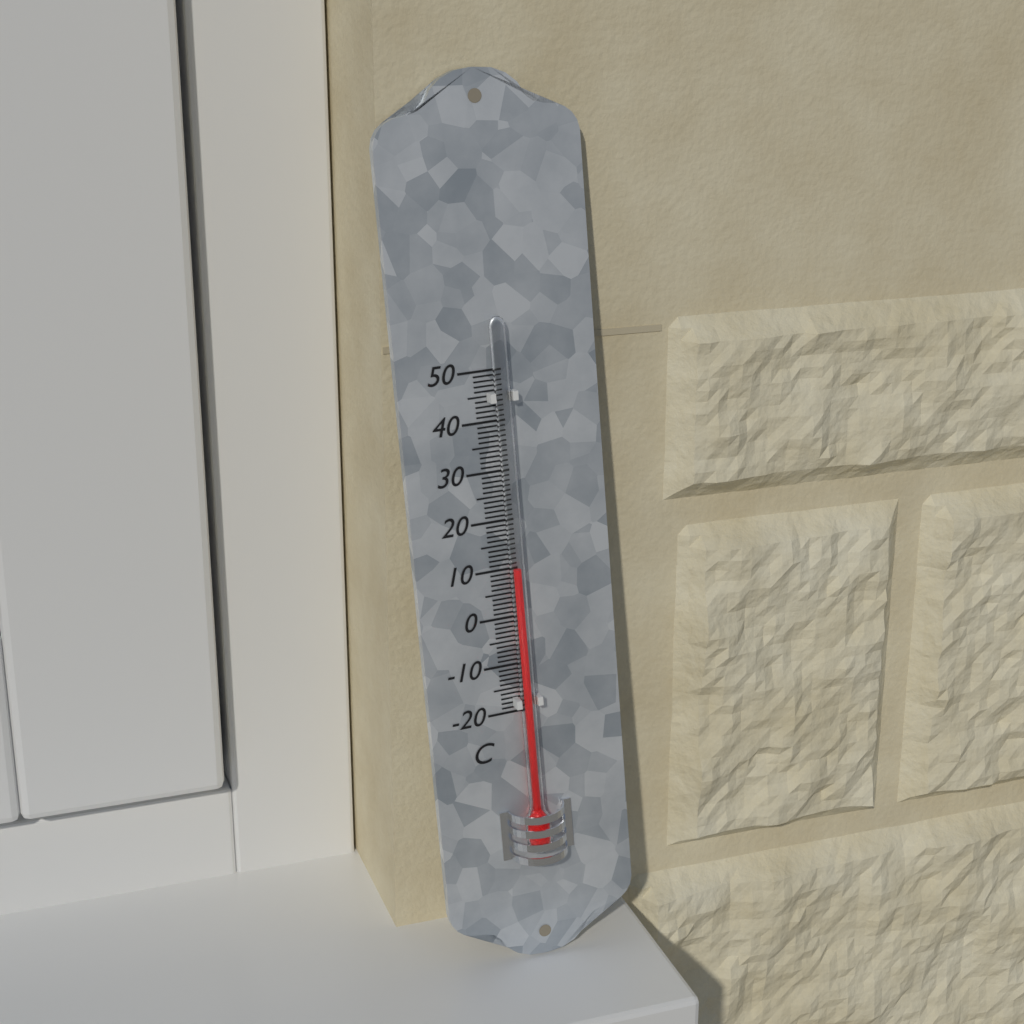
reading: 10 °C
